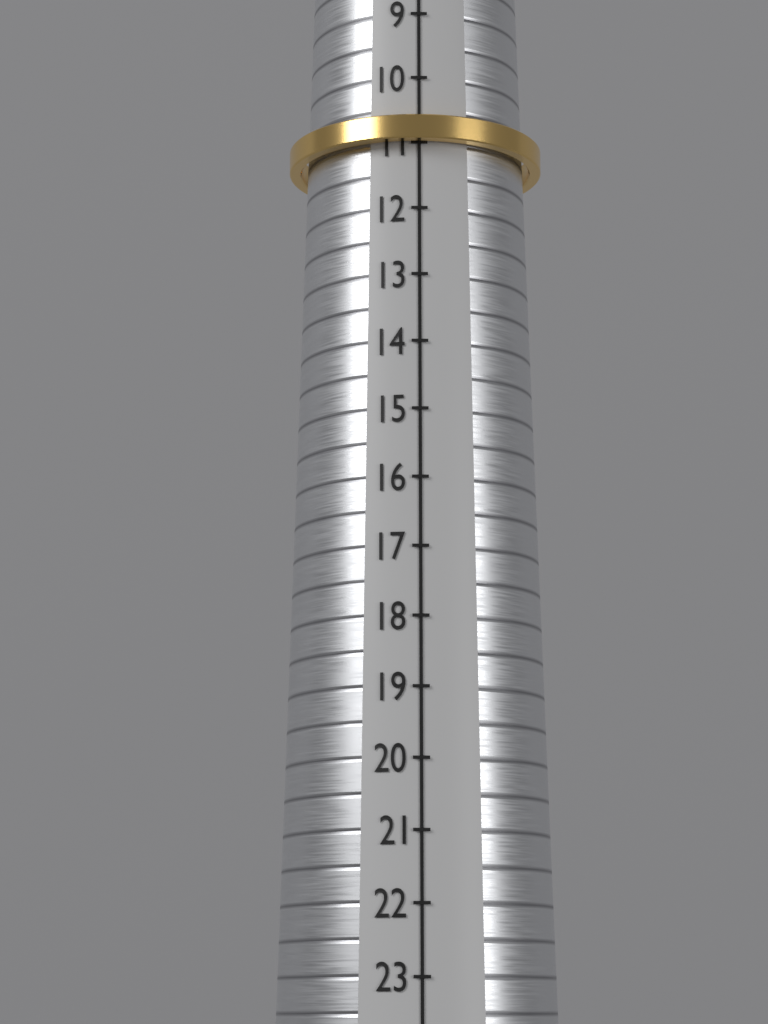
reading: 11 (no unit)
